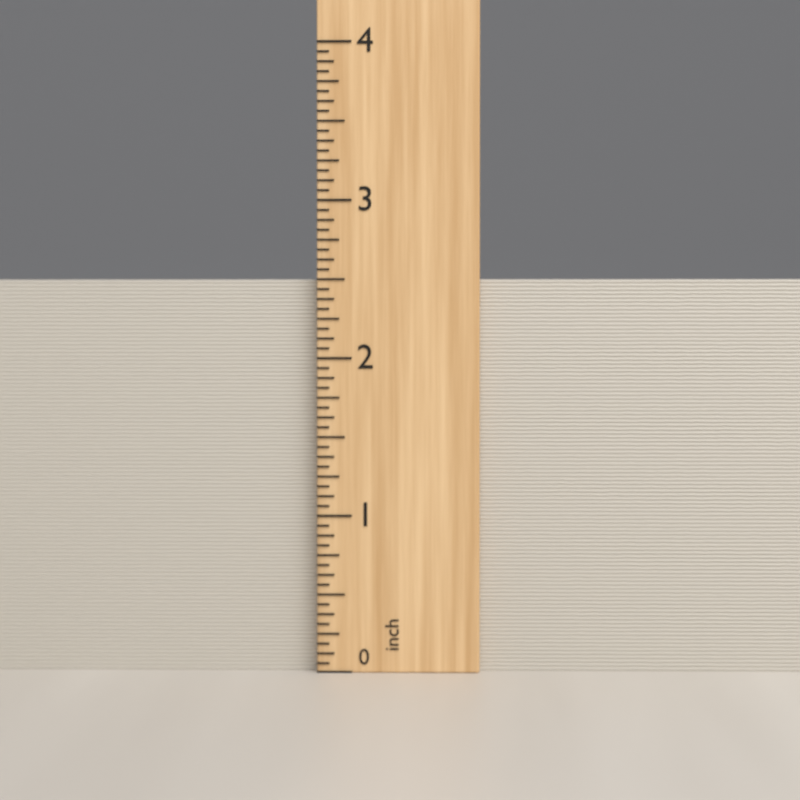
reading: 2.5000 inch
